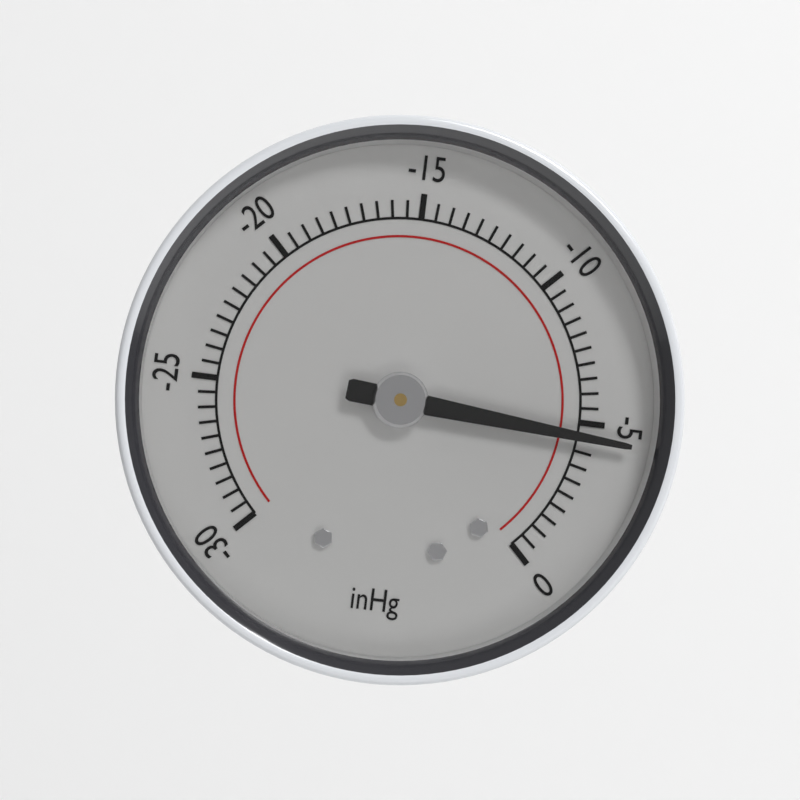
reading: -4.5 inHg
